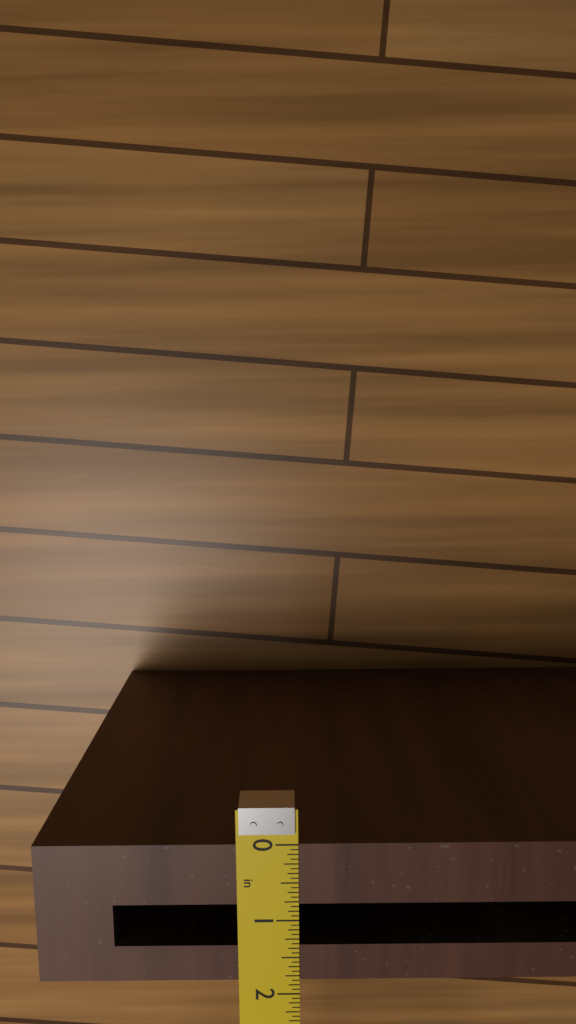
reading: 1.8125 in
